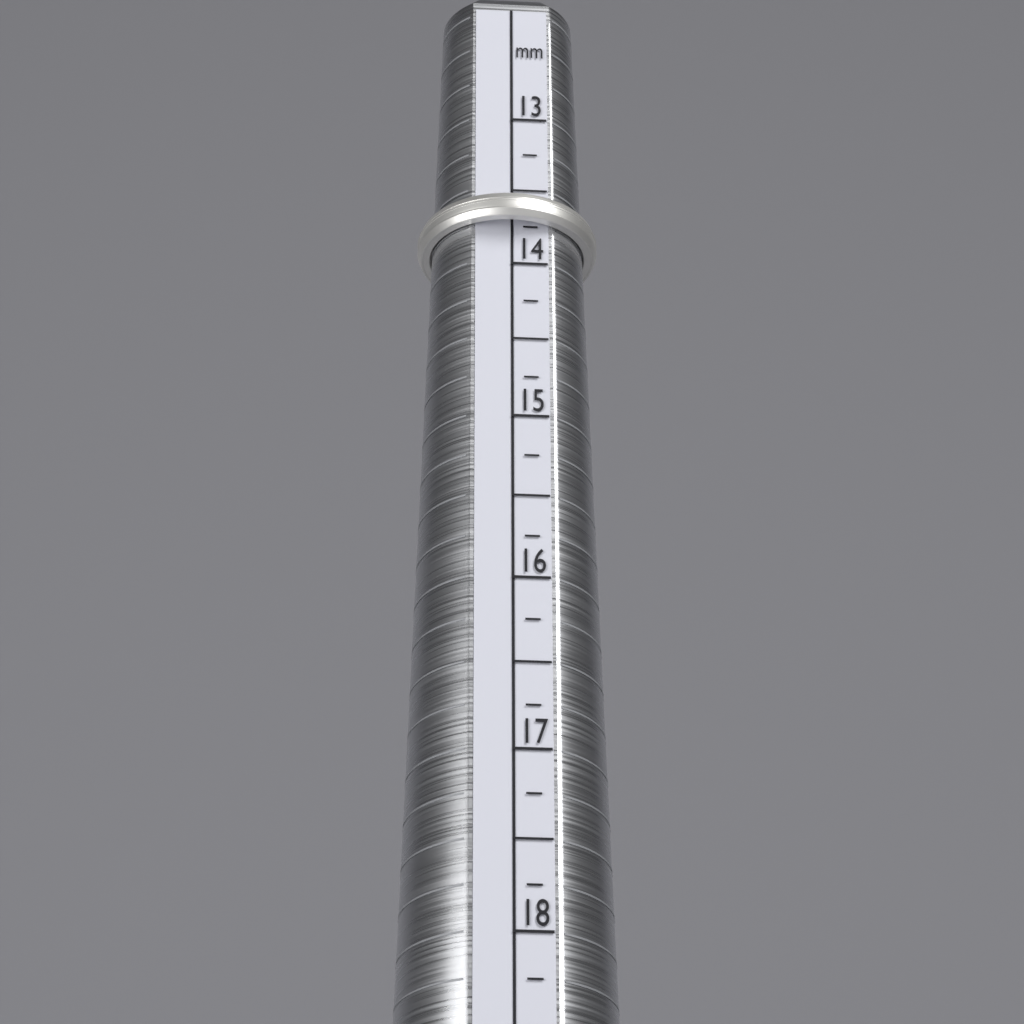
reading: 13.75 mm
